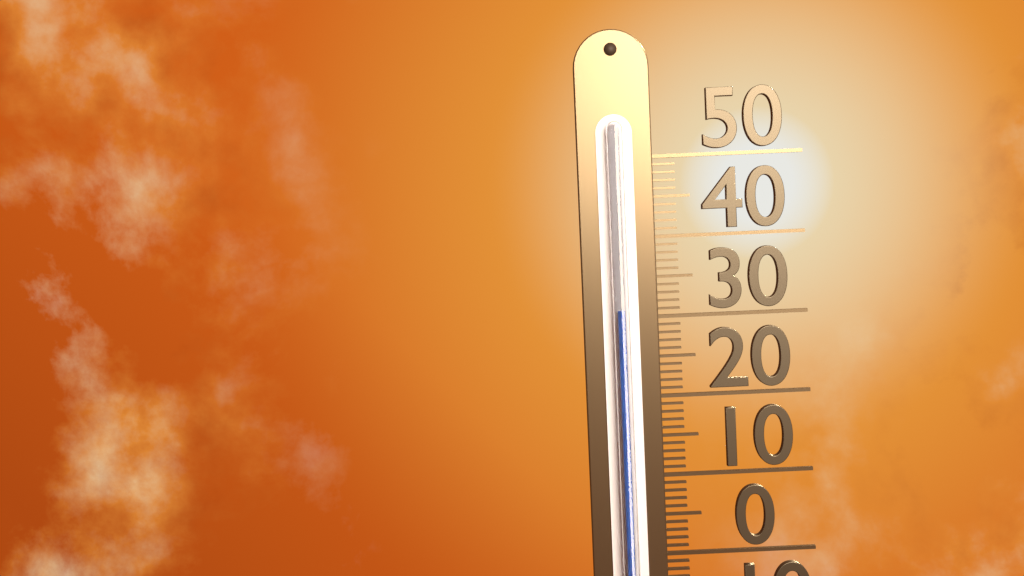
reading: 31 (no unit)
